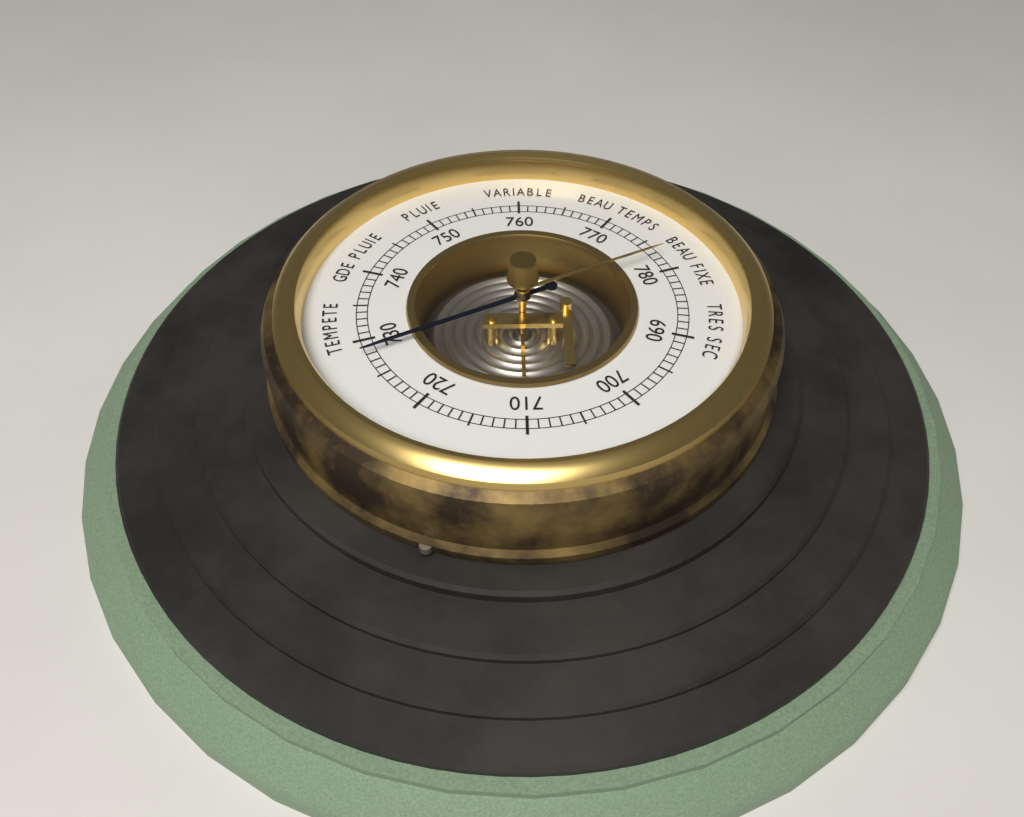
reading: 728 (no unit)
